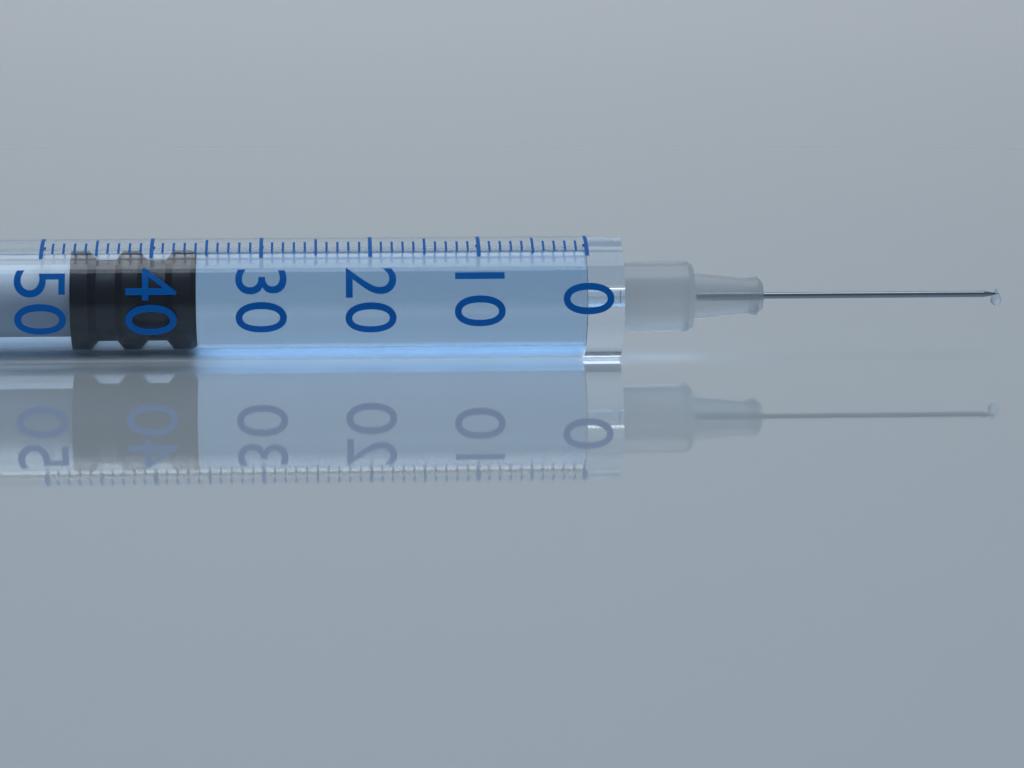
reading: 36 (no unit)
